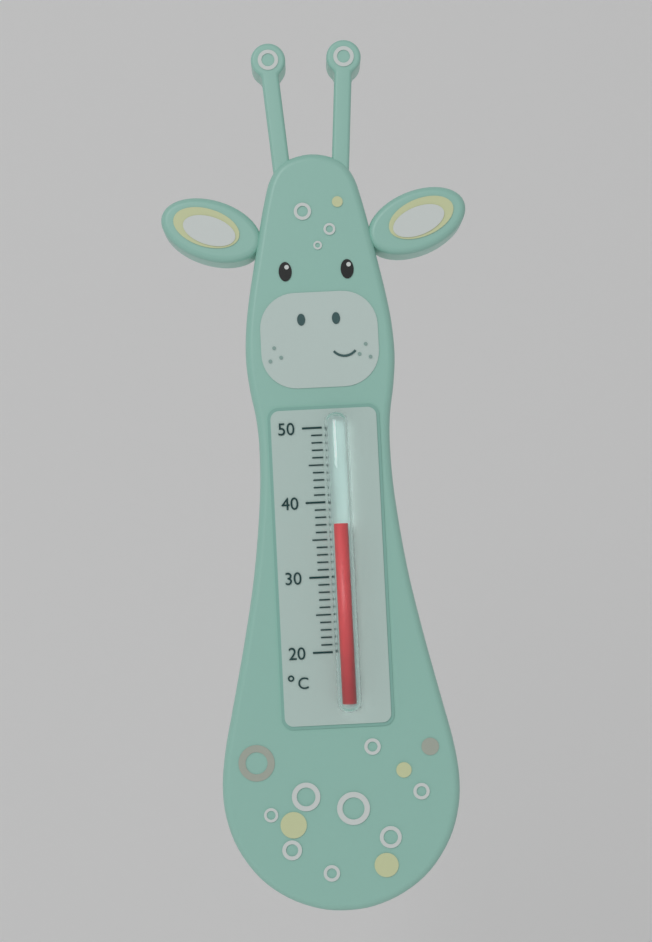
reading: 37 °C
